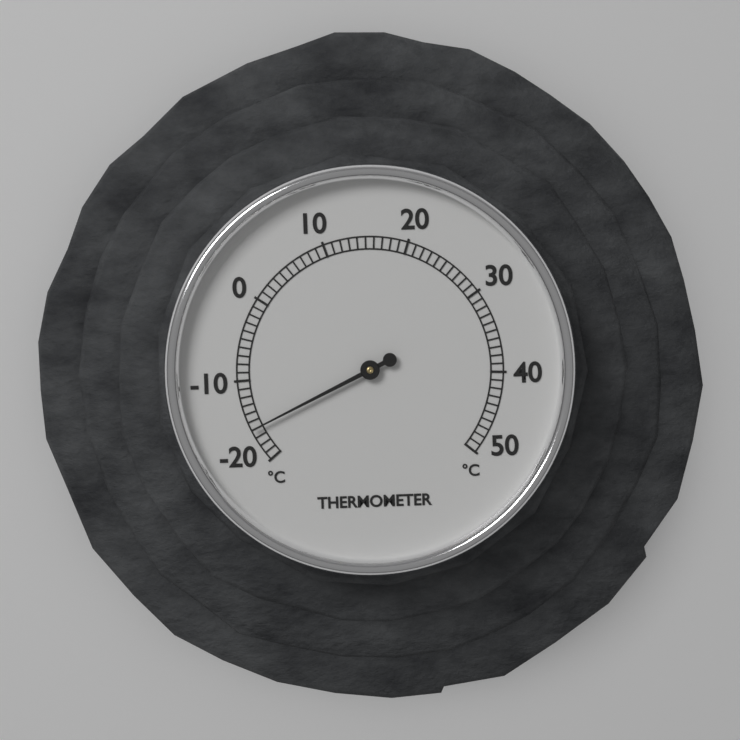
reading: -16 °C
